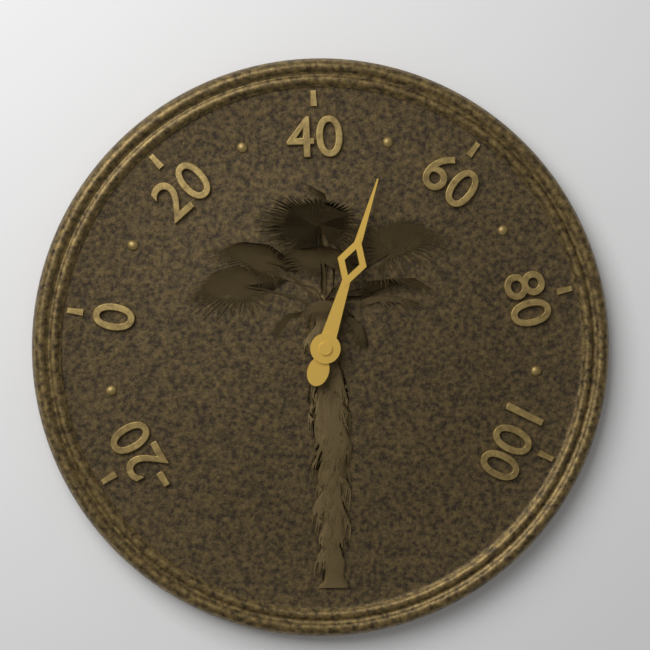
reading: 50 (no unit)
